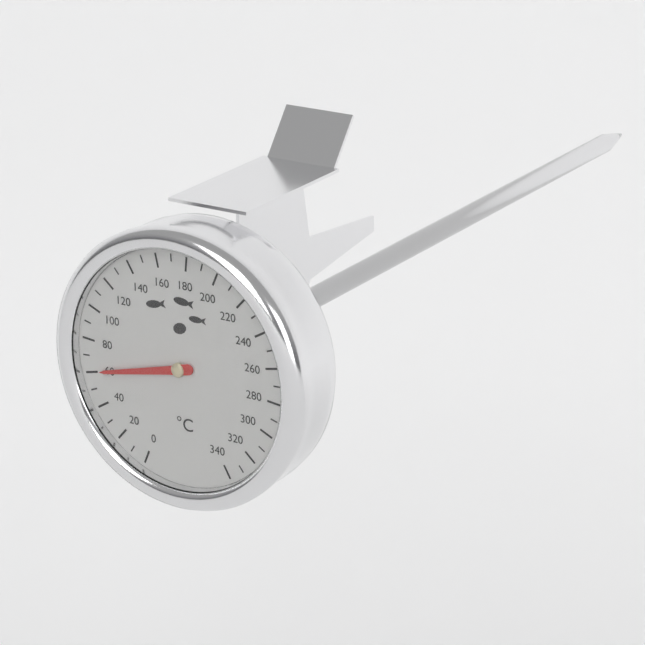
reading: 60 °C
